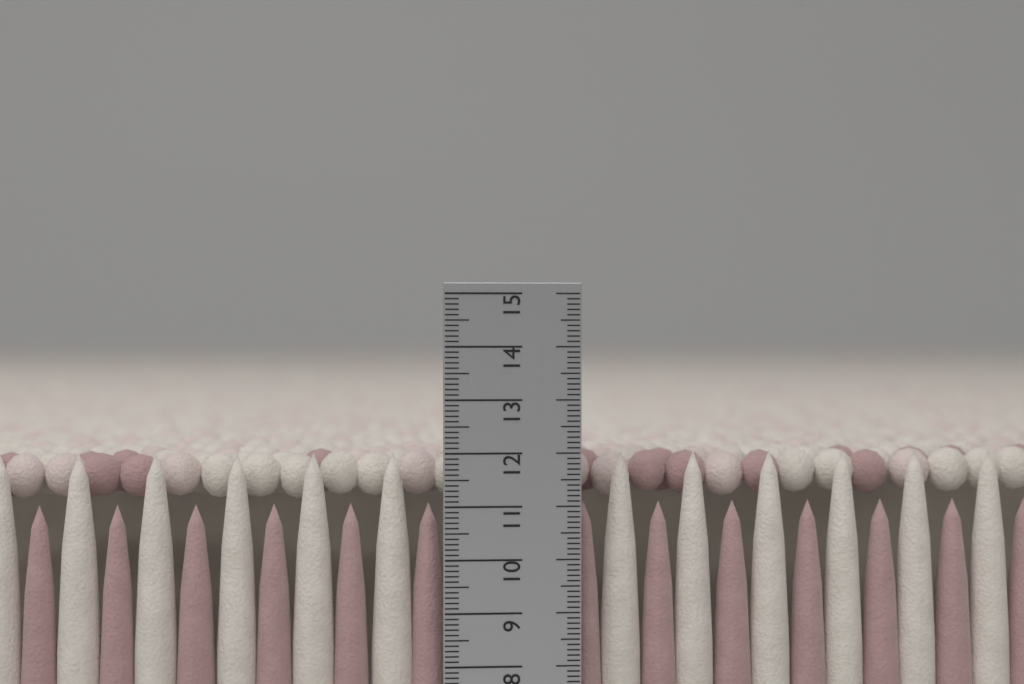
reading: 12.0 cm
